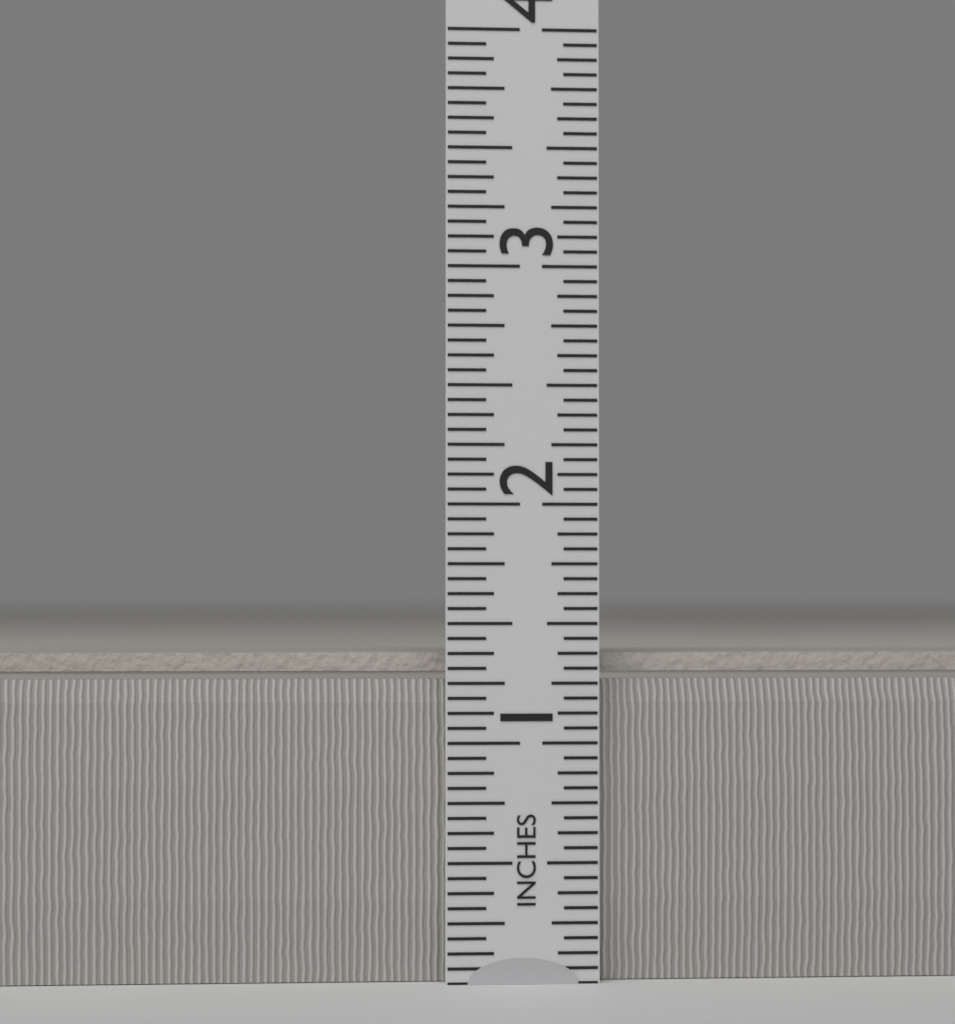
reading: 1.3750 in
